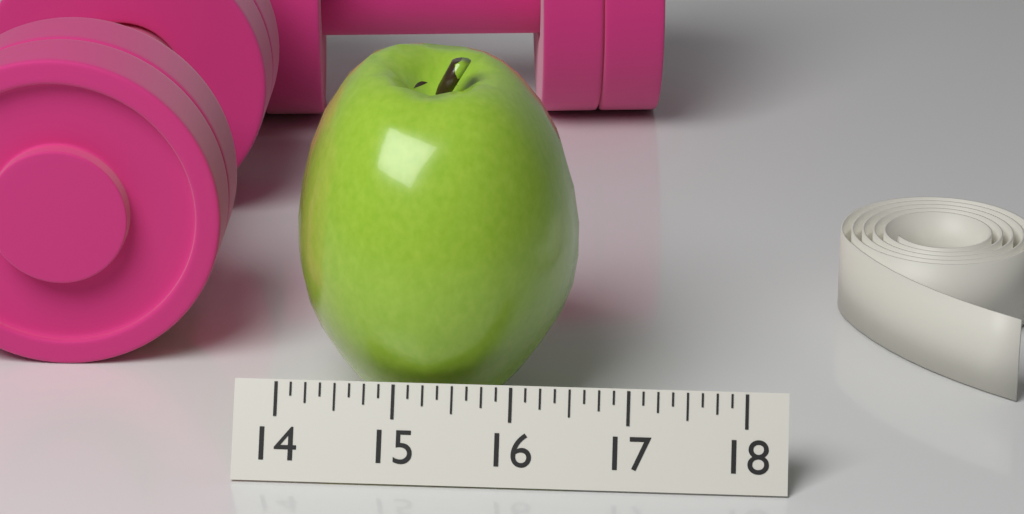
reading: 16.500 (no unit)
